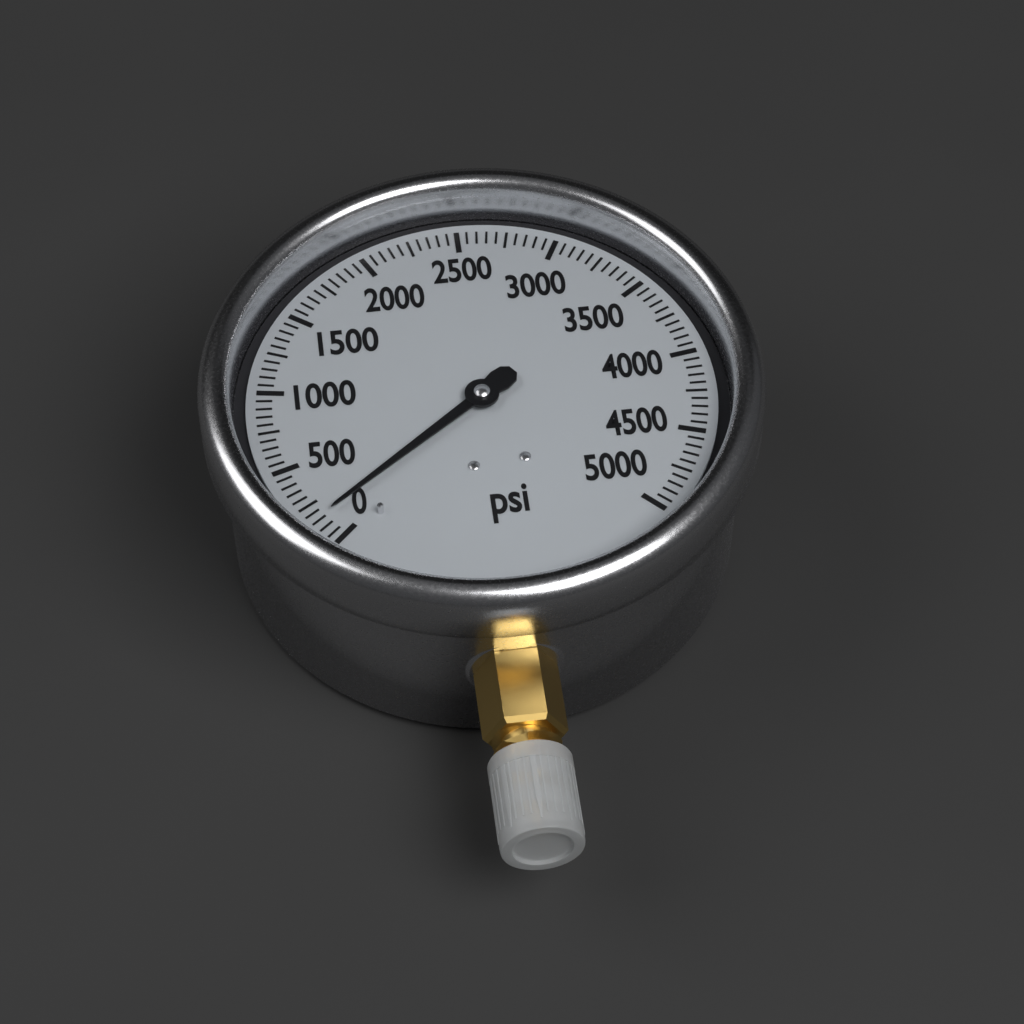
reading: 150 psi
